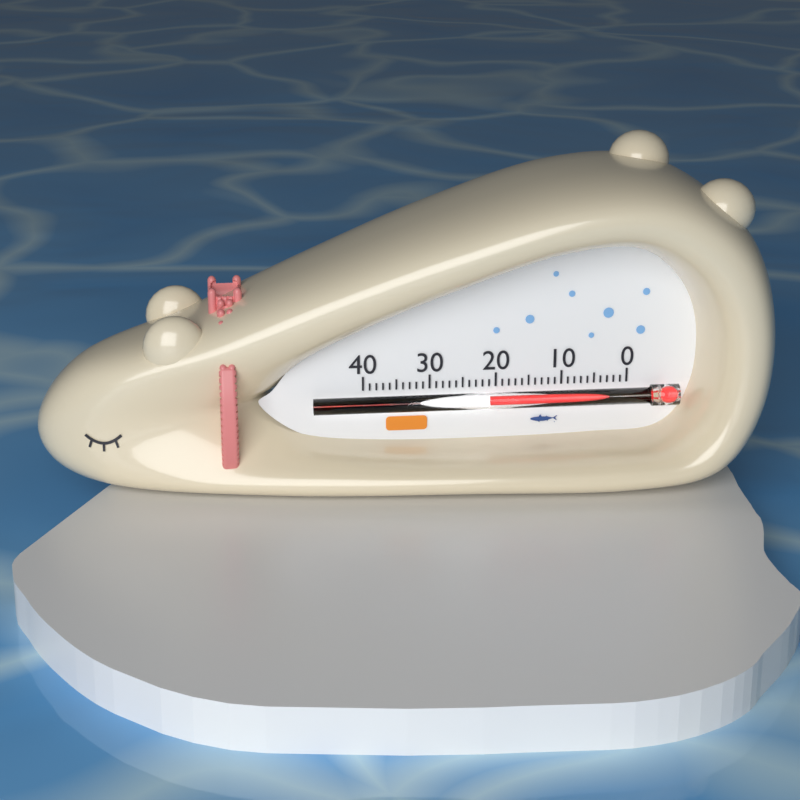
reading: 21 (no unit)
